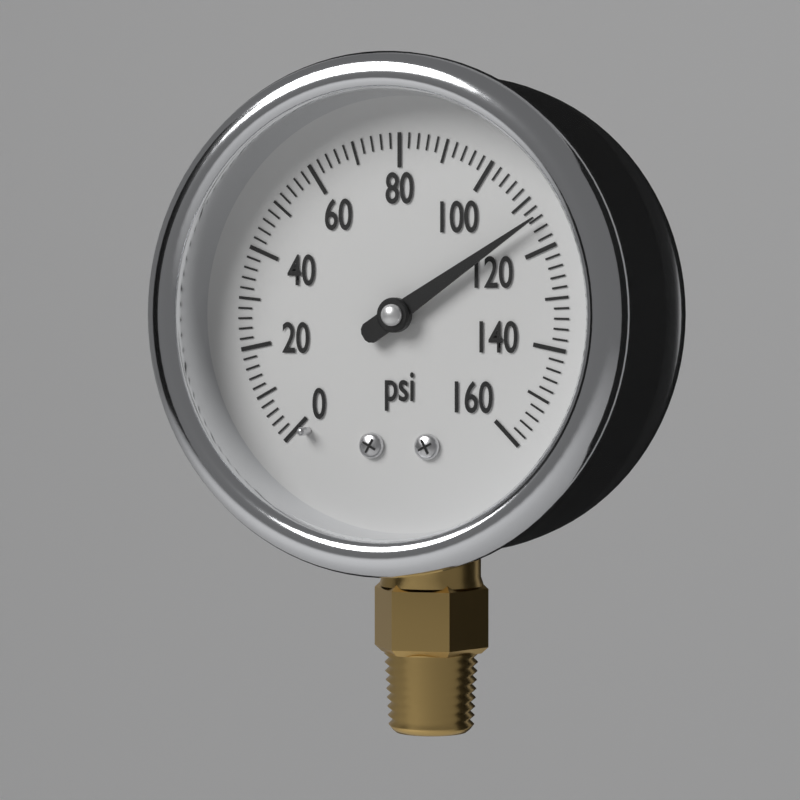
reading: 114 psi
